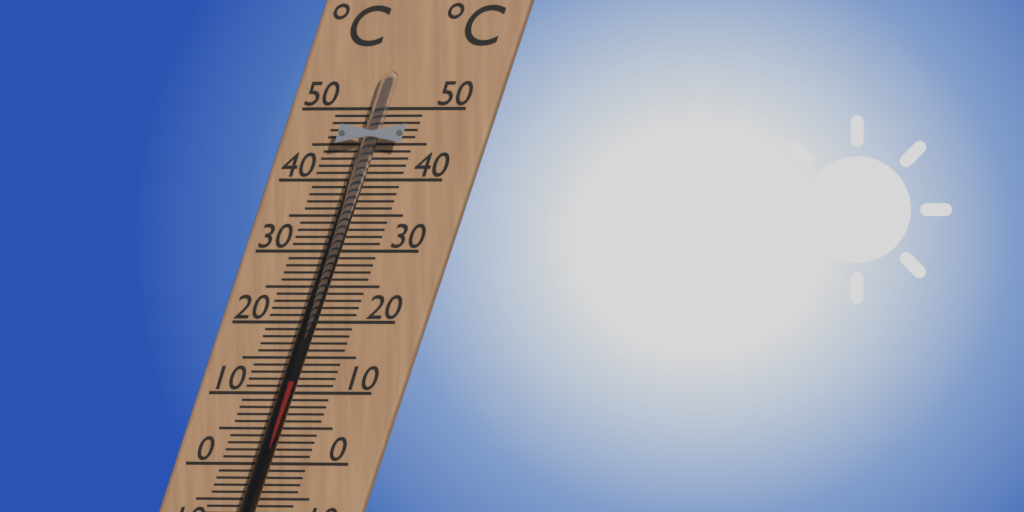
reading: 12 °C
